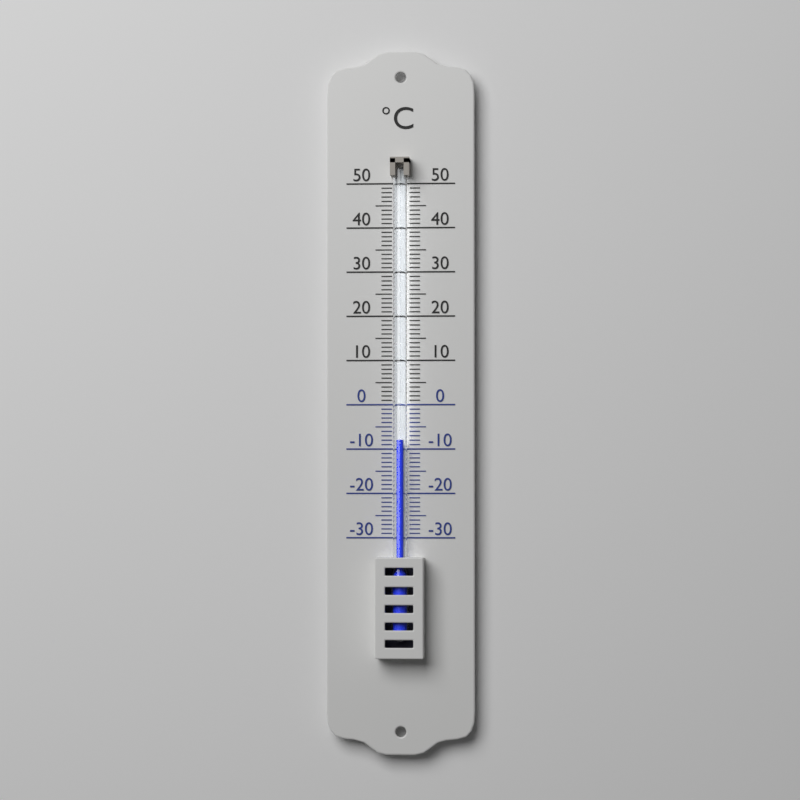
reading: -8 °C
